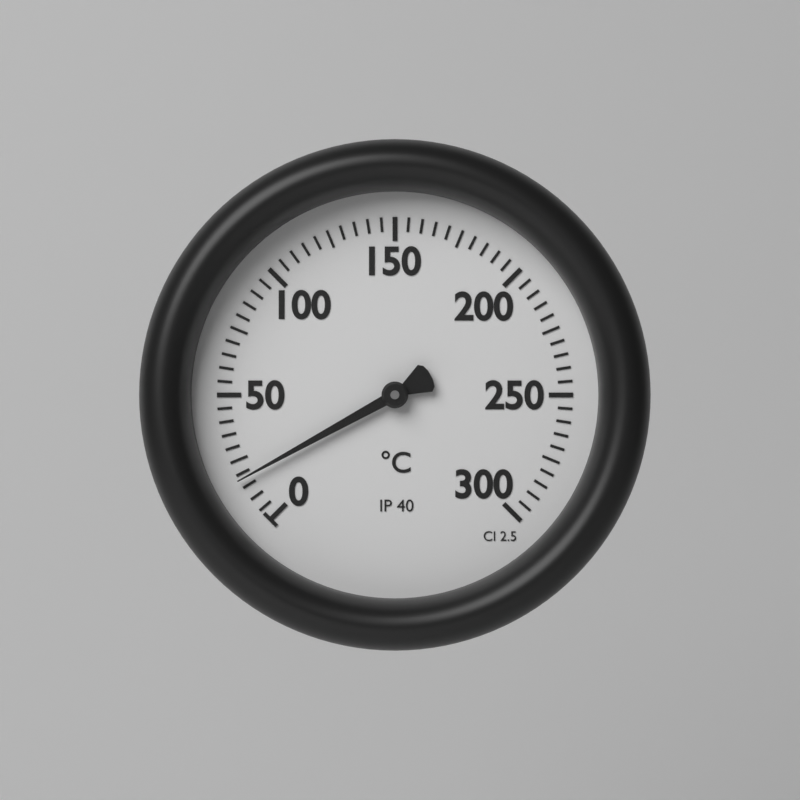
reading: 18 °C
